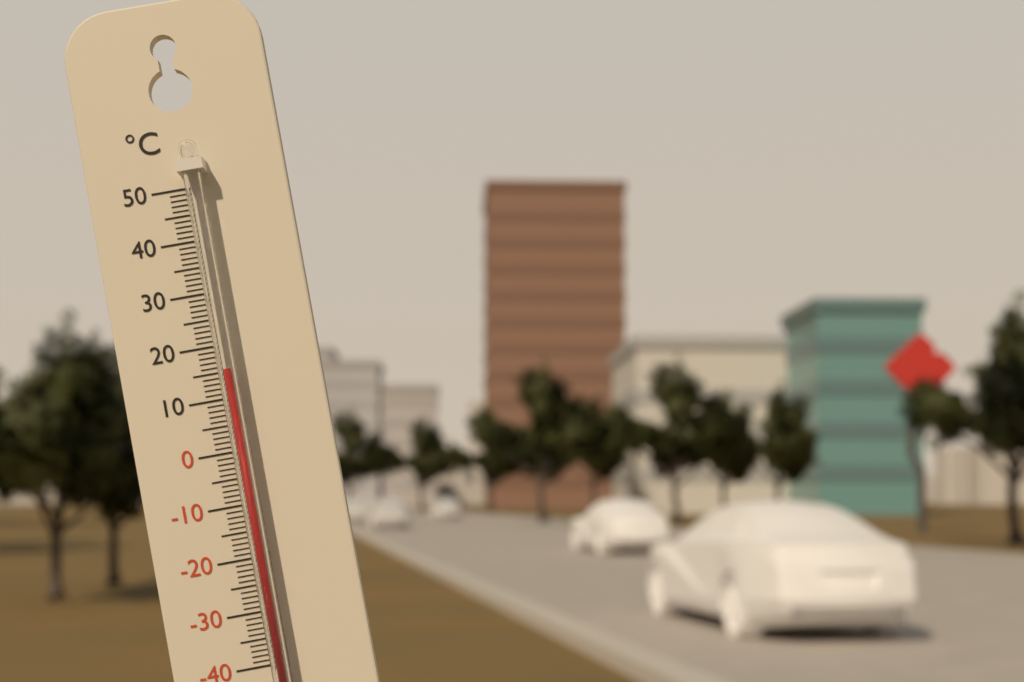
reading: 15 °C
